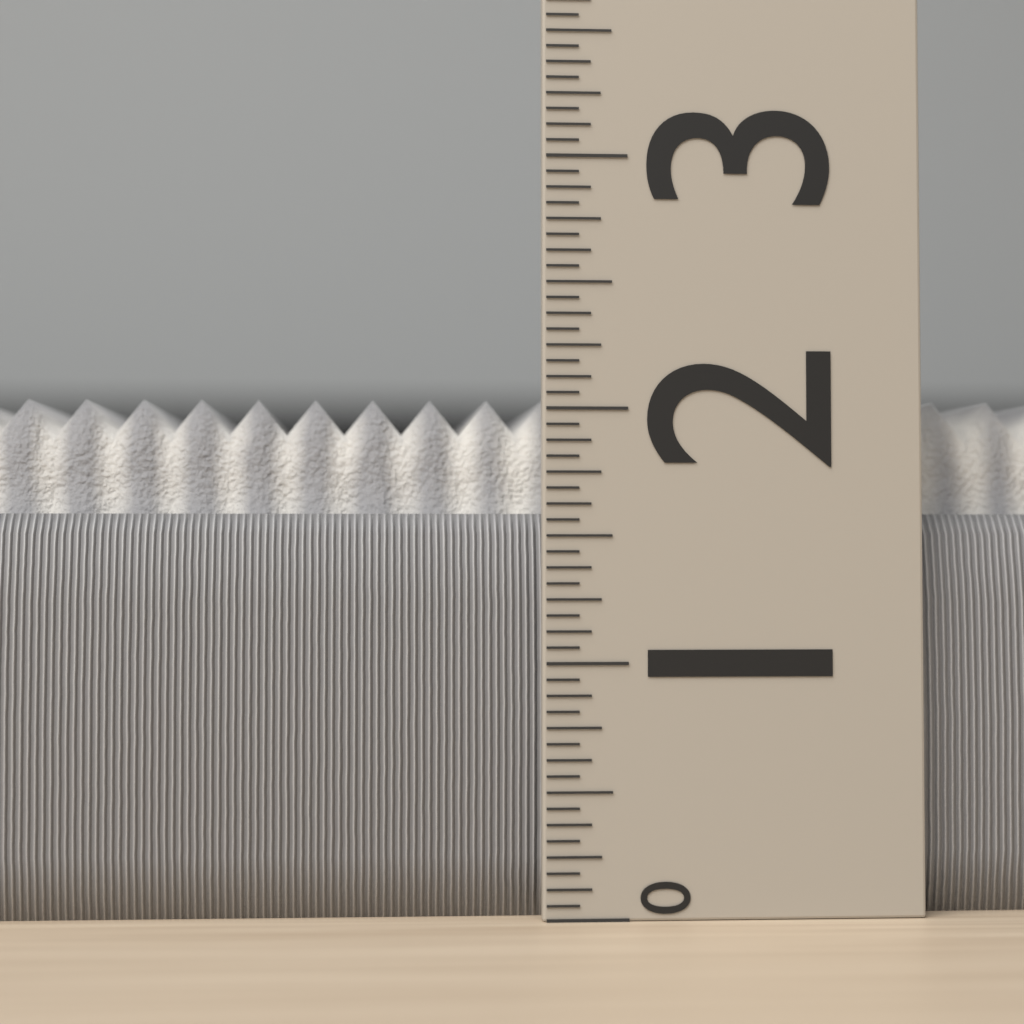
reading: 2.0625 (no unit)
